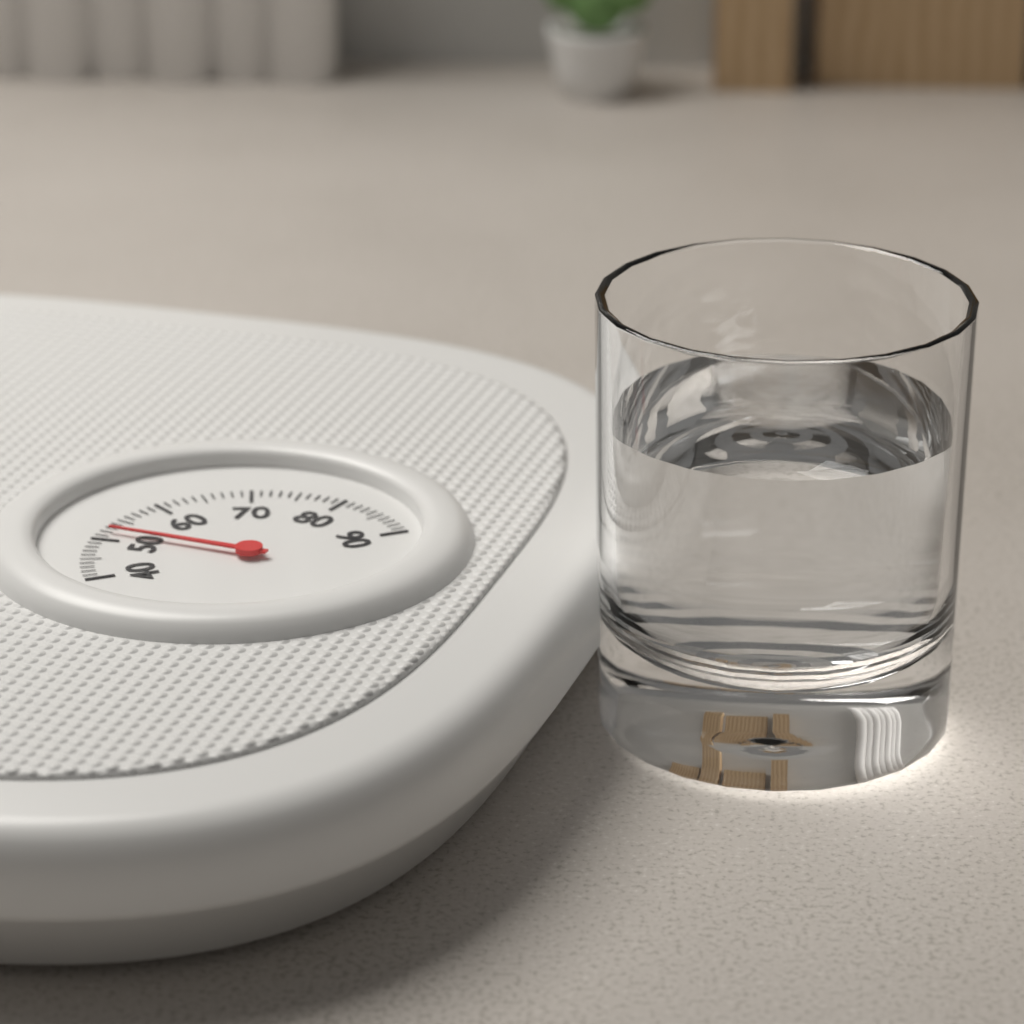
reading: 52 (no unit)
